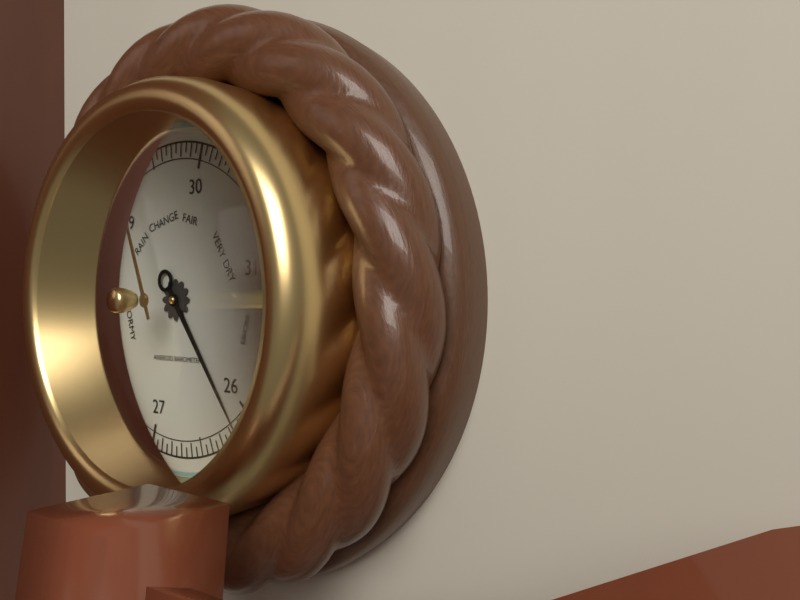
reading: 26.15 inHg
